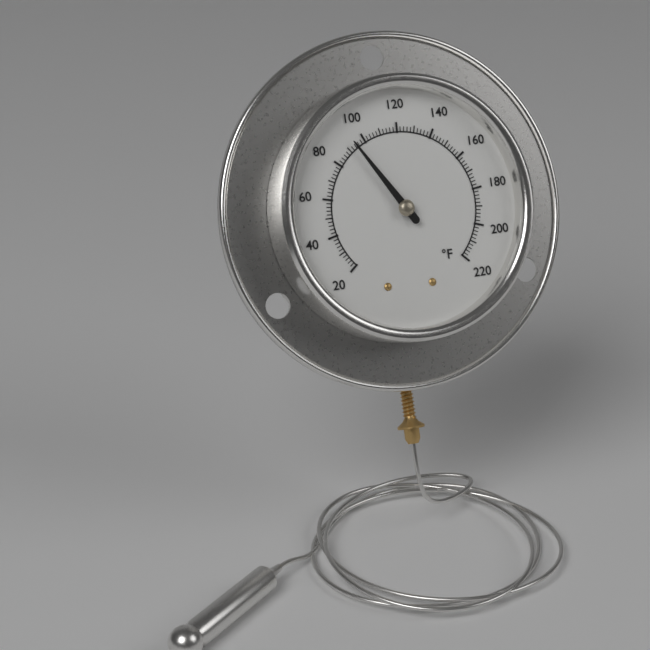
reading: 94 °F
